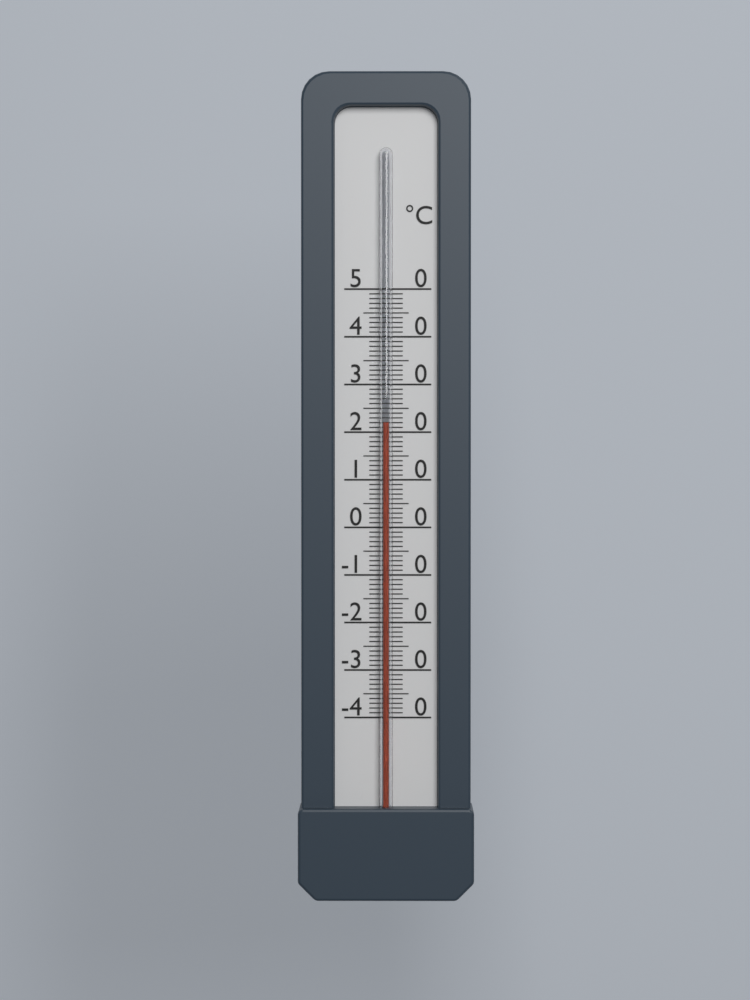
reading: 22 °C
